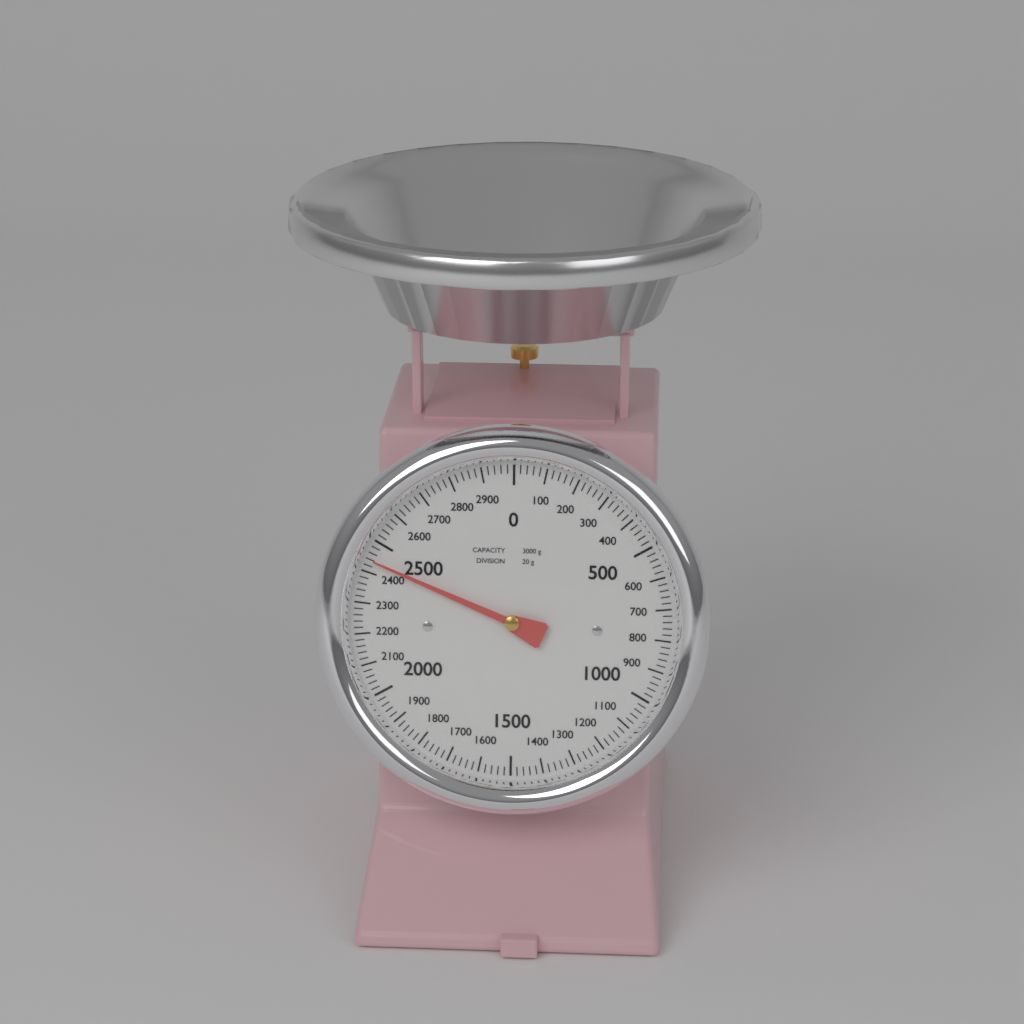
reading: 2440 g
